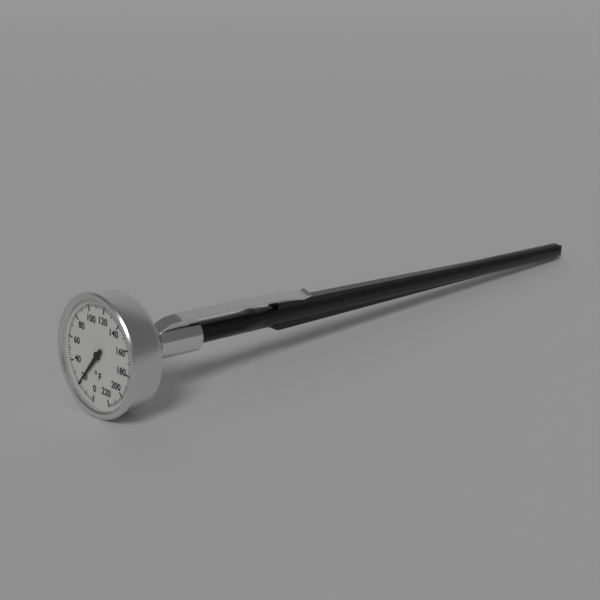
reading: 20 °F
